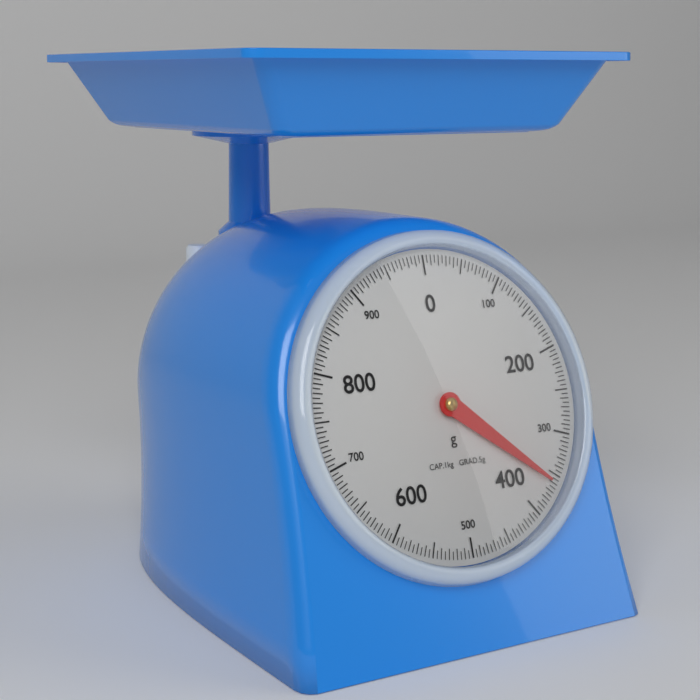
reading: 360 g
